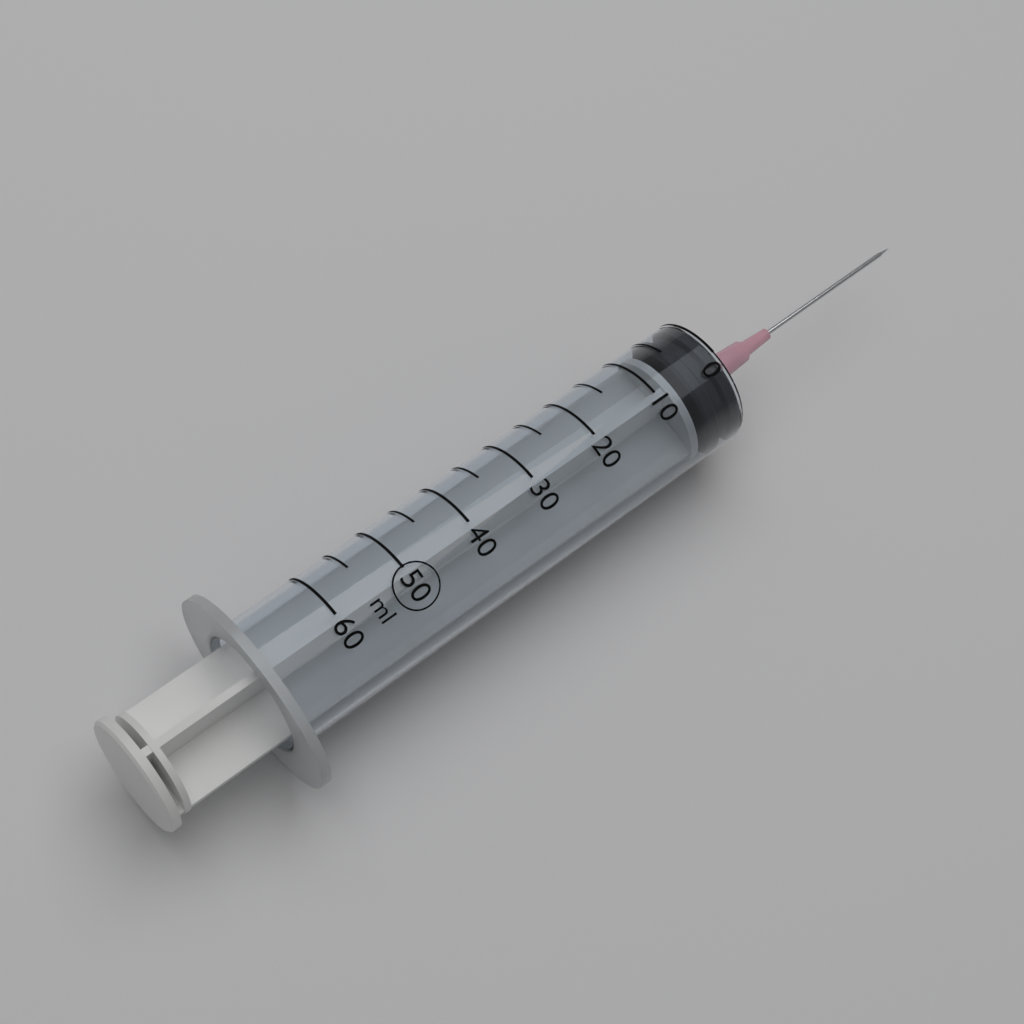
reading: 0 ml
